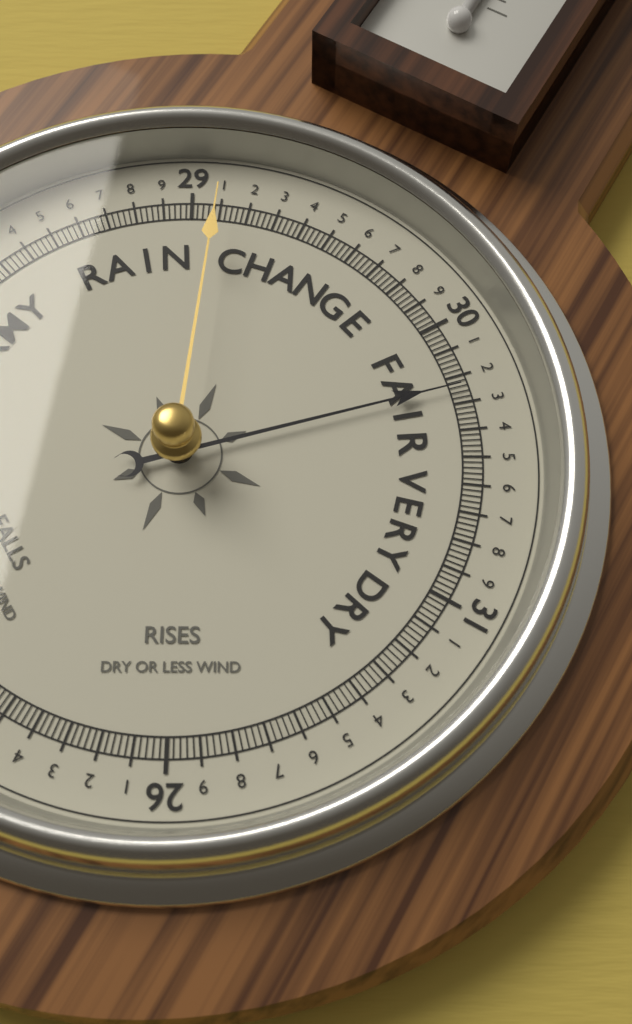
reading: 30.24 (no unit)
